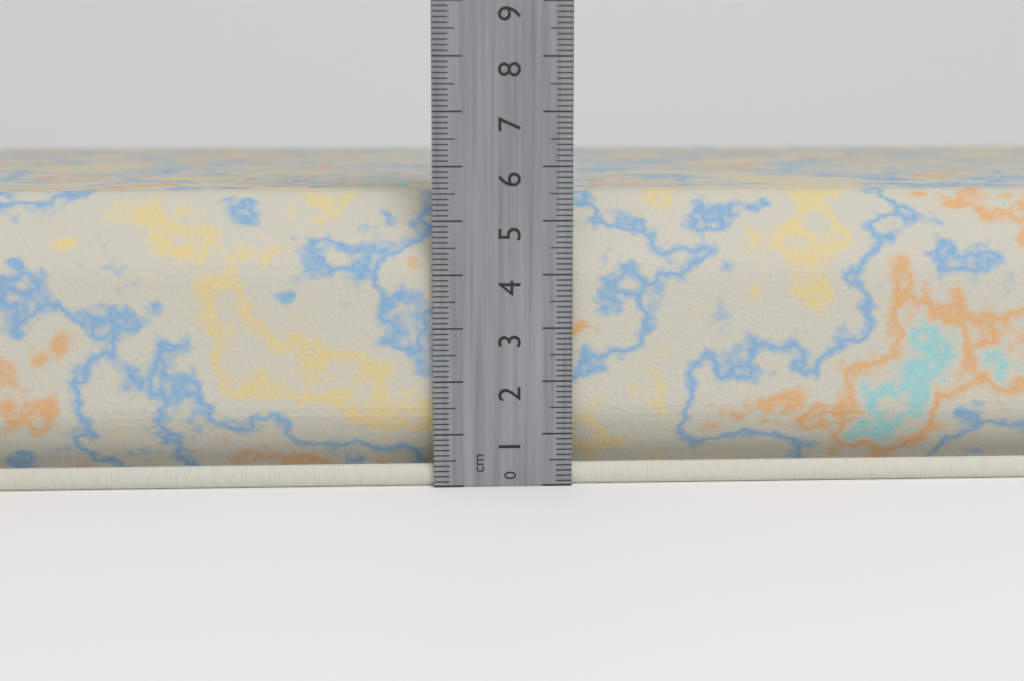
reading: 5.5 cm
